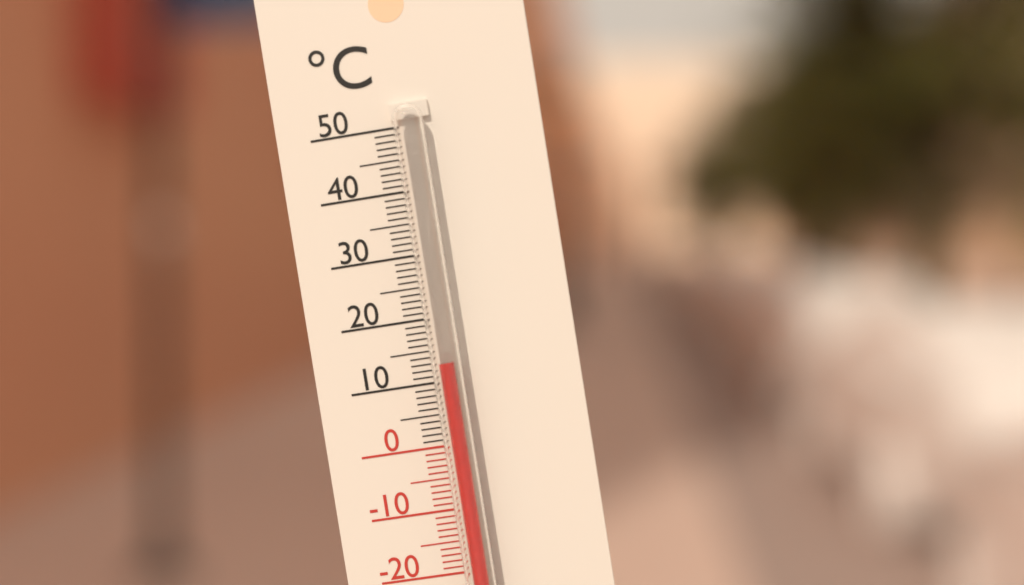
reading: 13 °C
